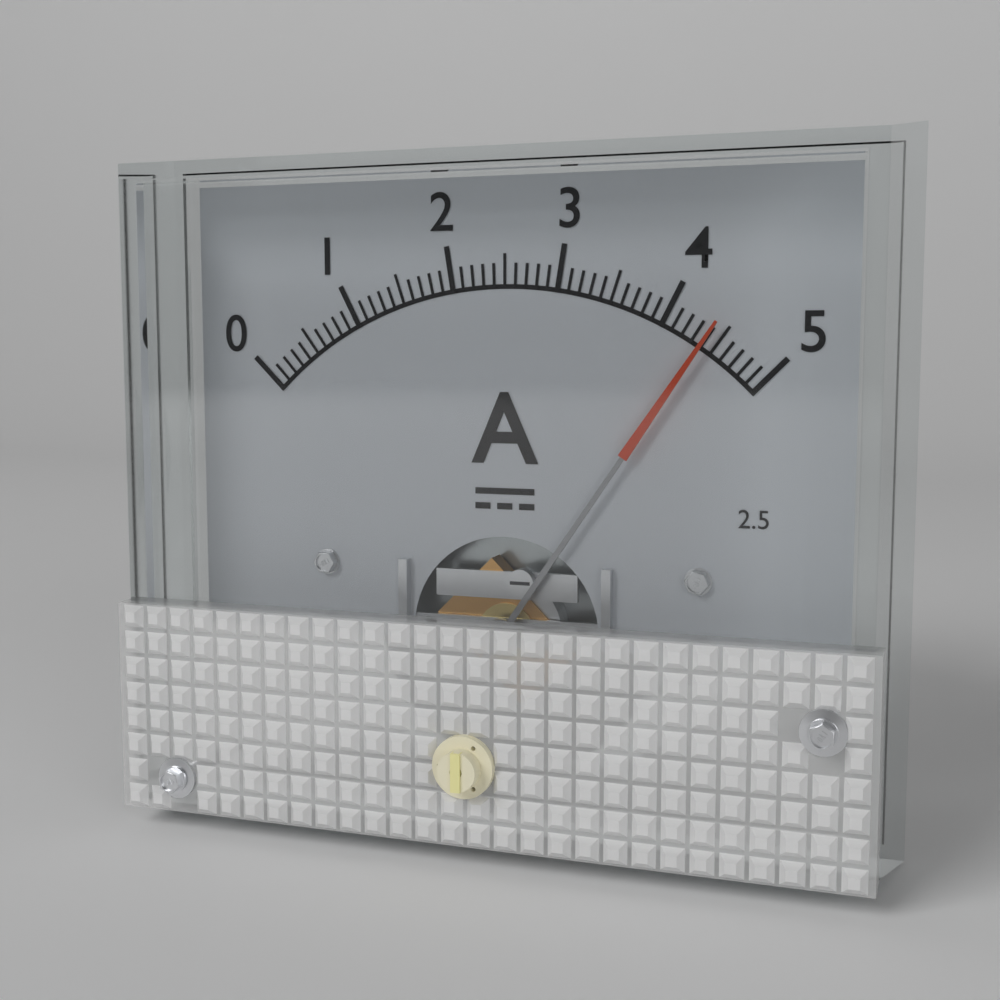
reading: 4.4 A
